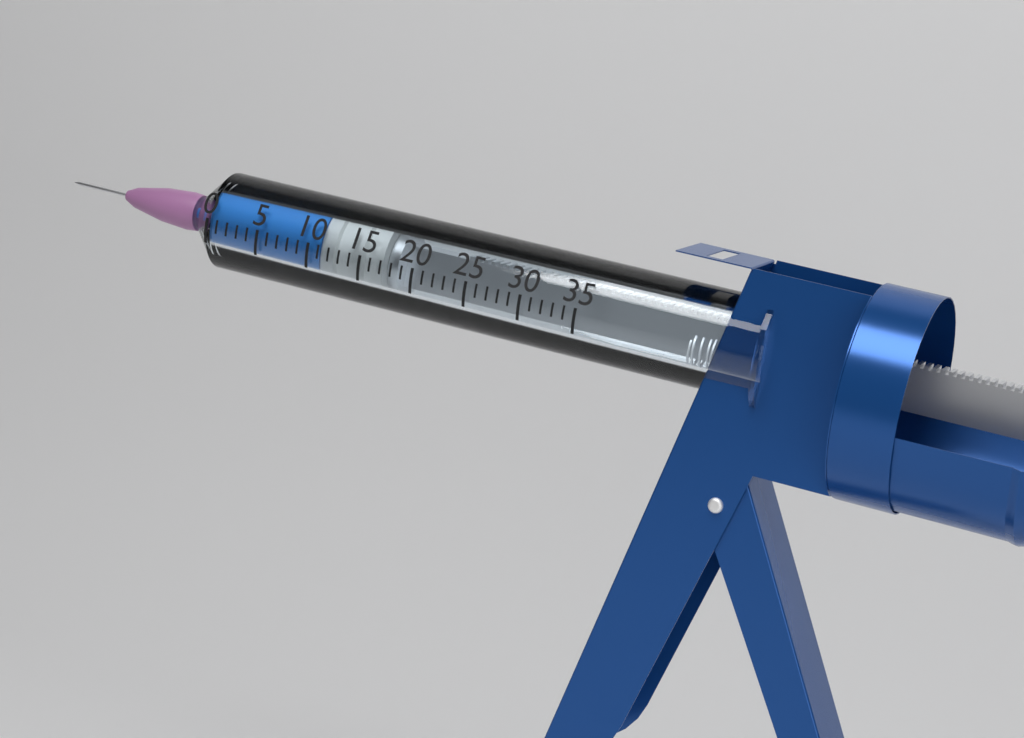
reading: 11 (no unit)
